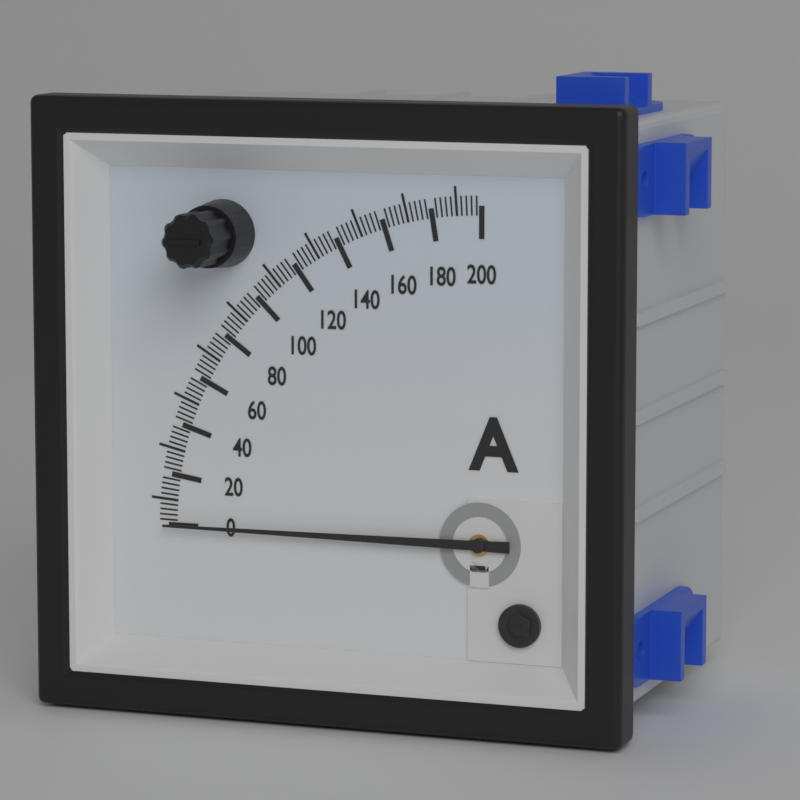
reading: 0 A
